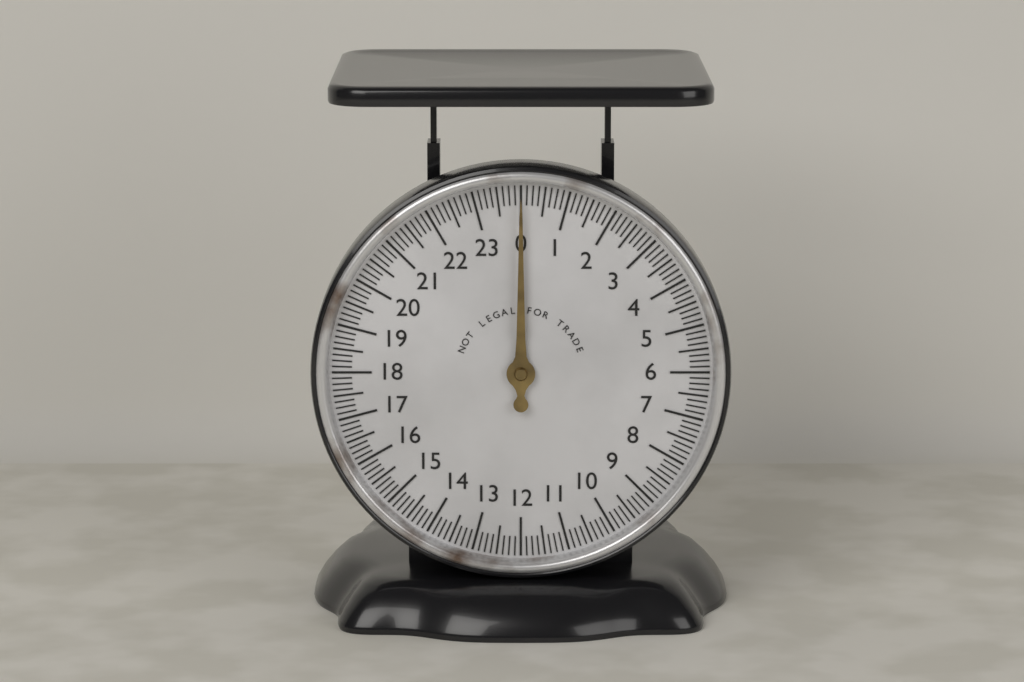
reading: 0.000 (no unit)
